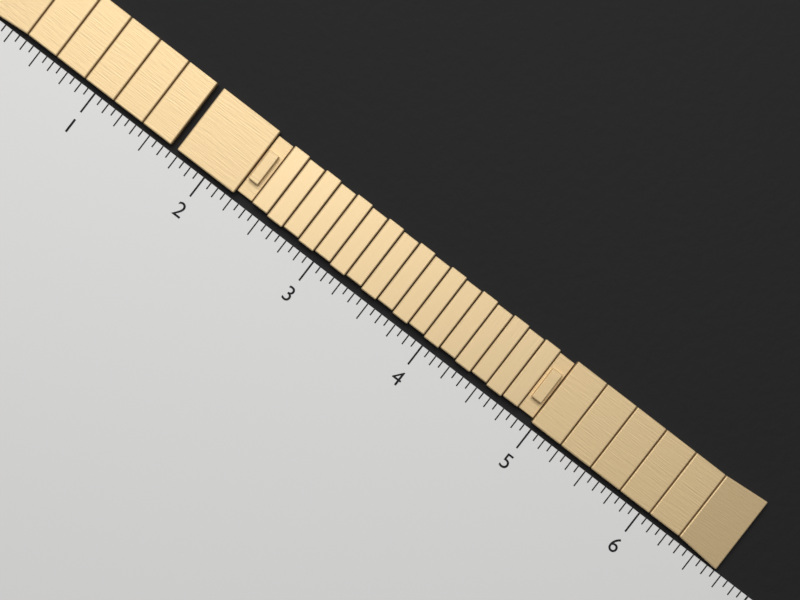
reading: 6.6875 (no unit)
